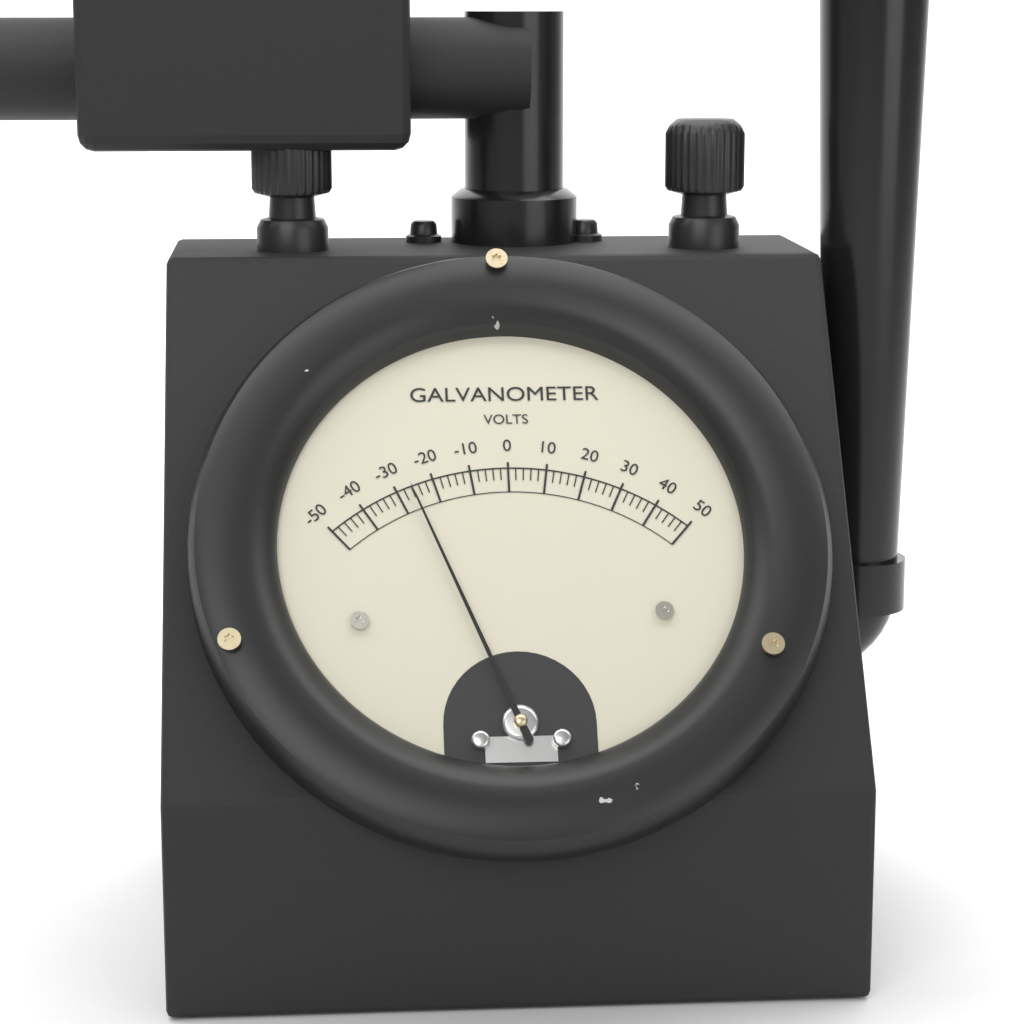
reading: -26 V
